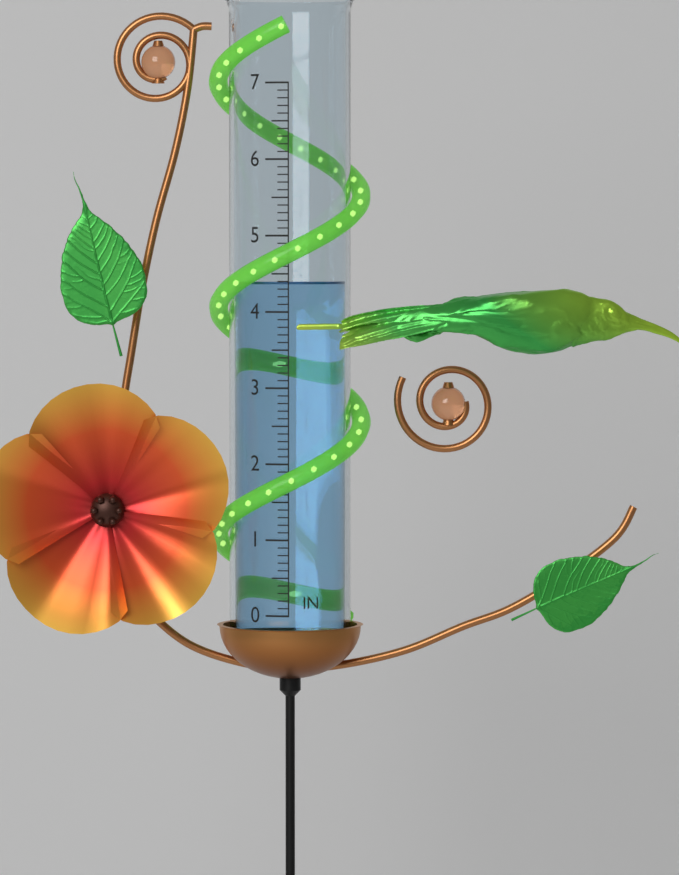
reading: 4.4 in
